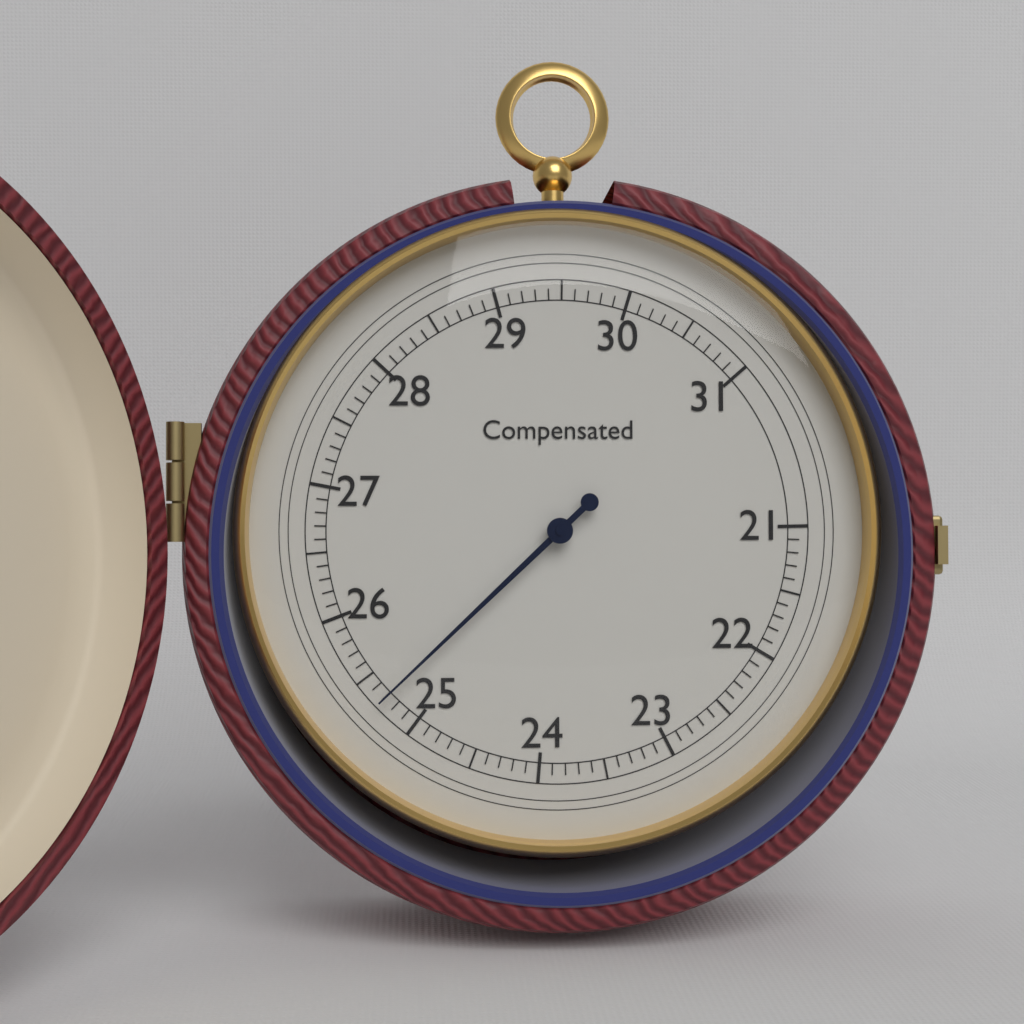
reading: 25.3 (no unit)
